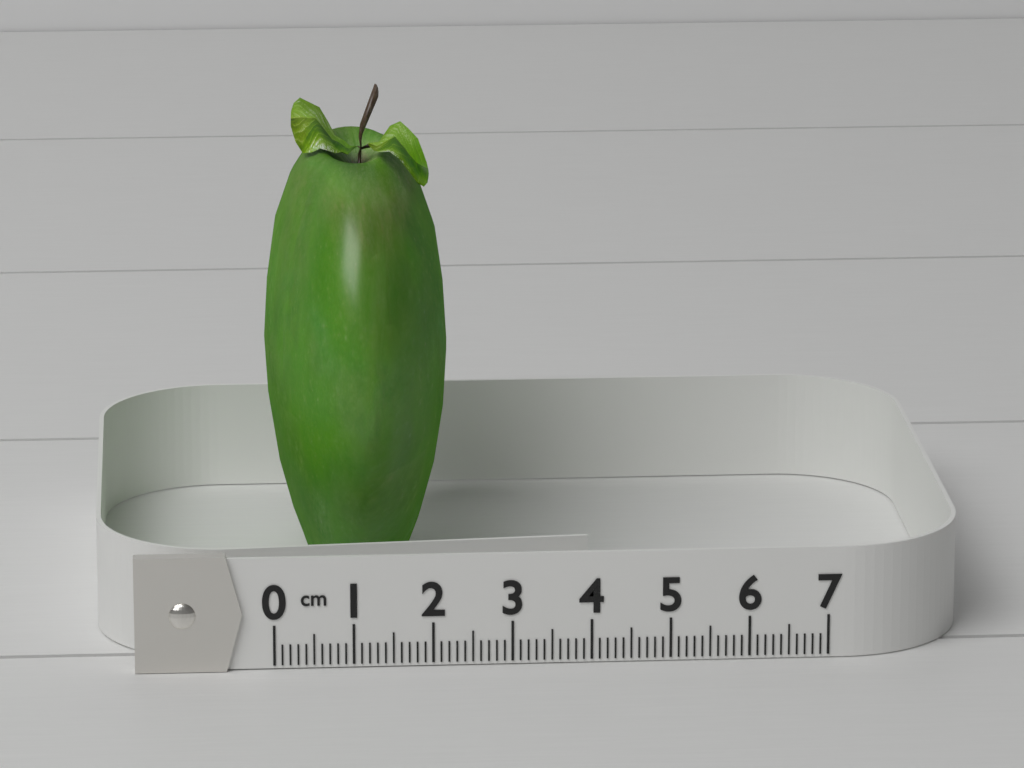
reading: 2.4 cm
